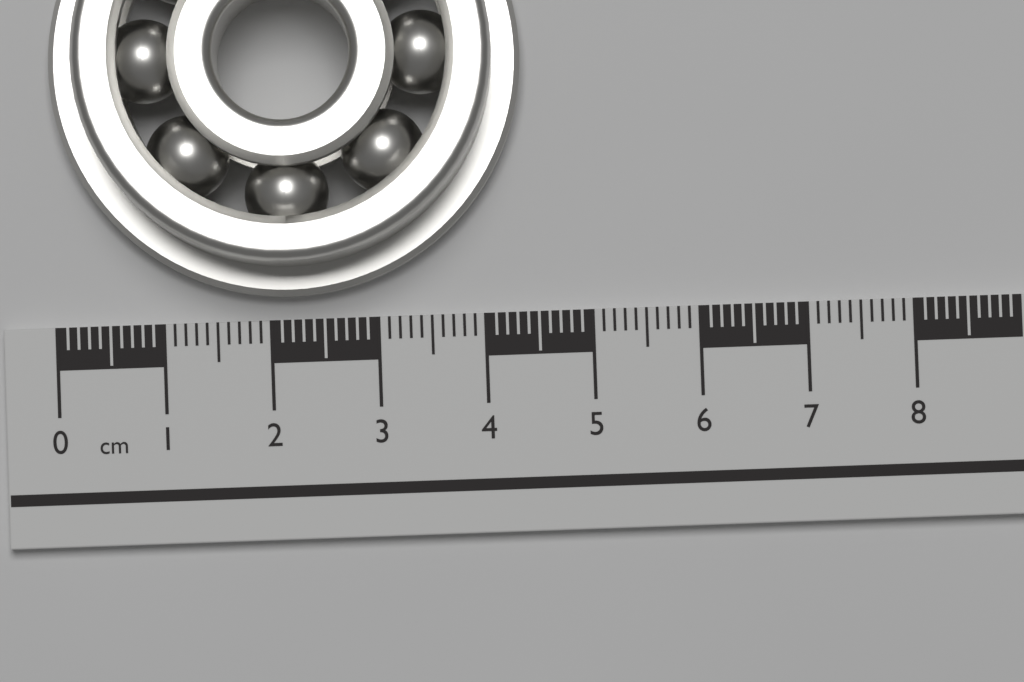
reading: 4.4 cm
